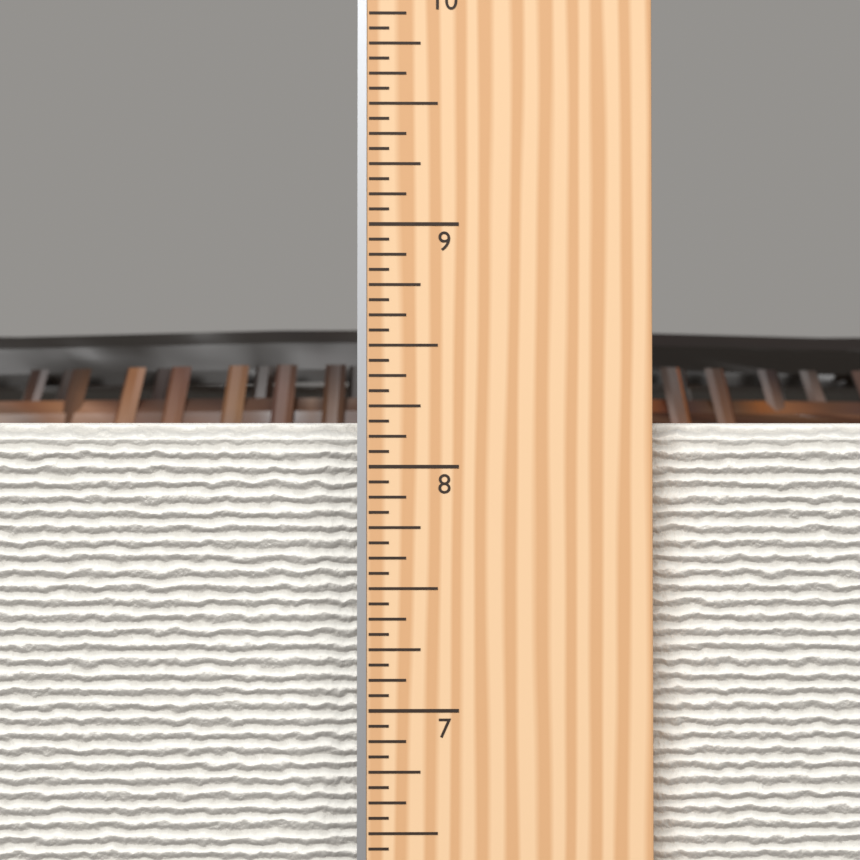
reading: 8.1875 in
